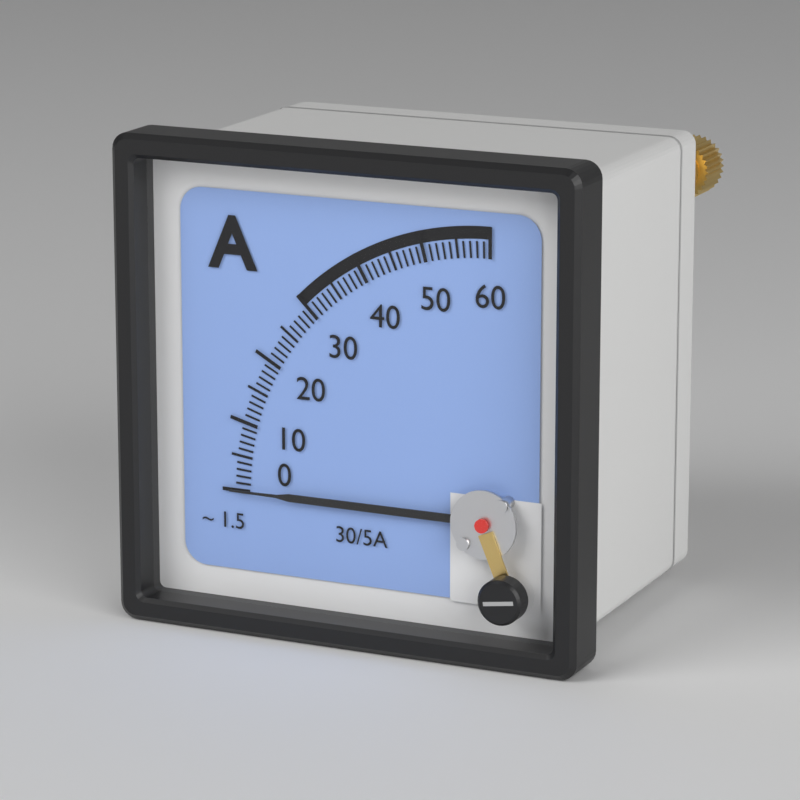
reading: 0 A
